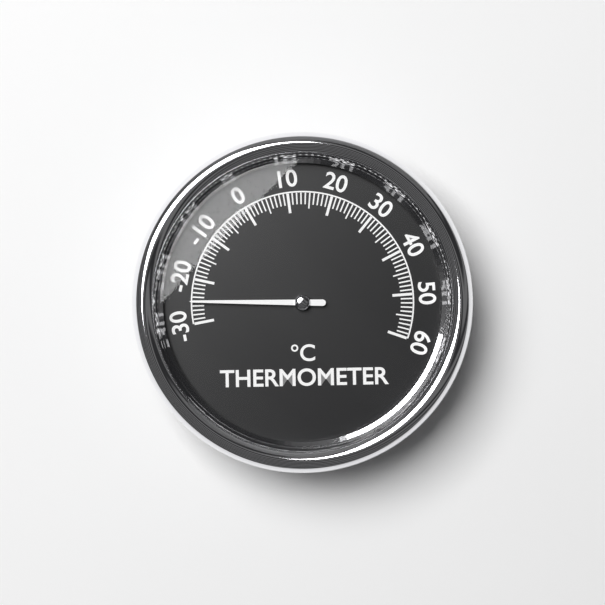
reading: -25 °C
